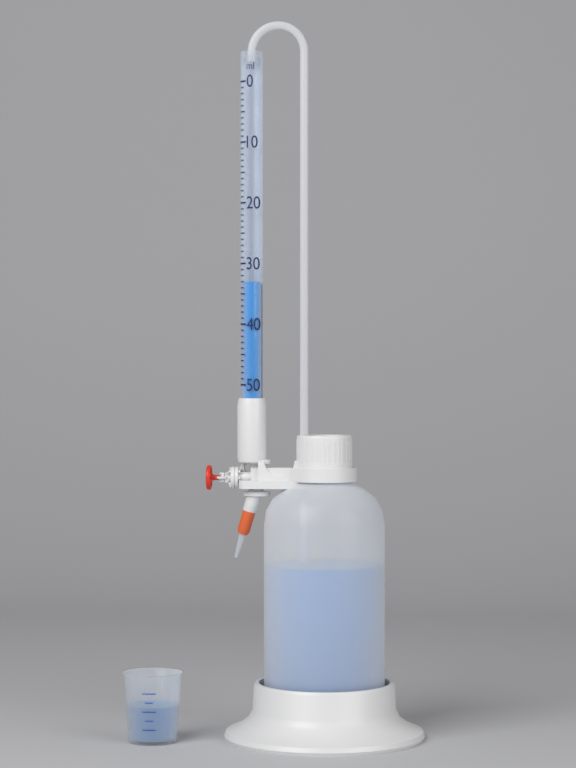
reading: 33 ml
